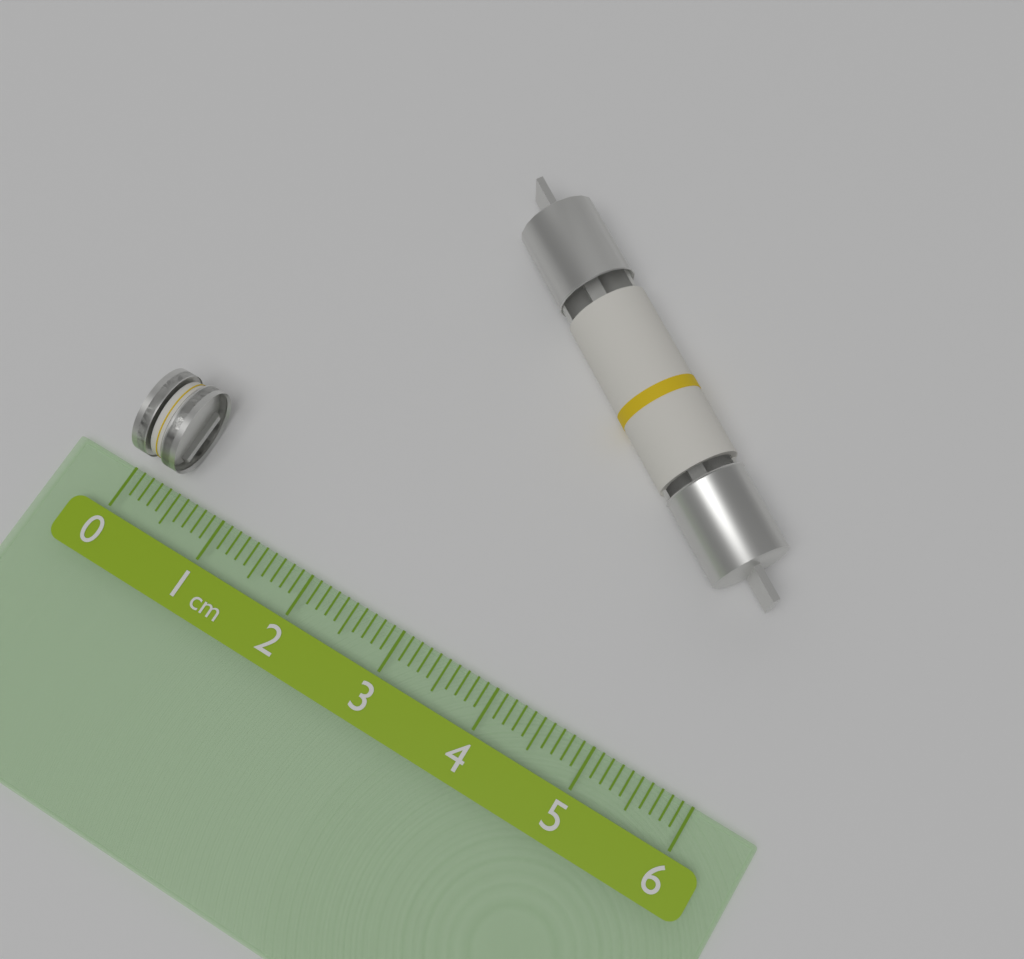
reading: 0.4 cm
